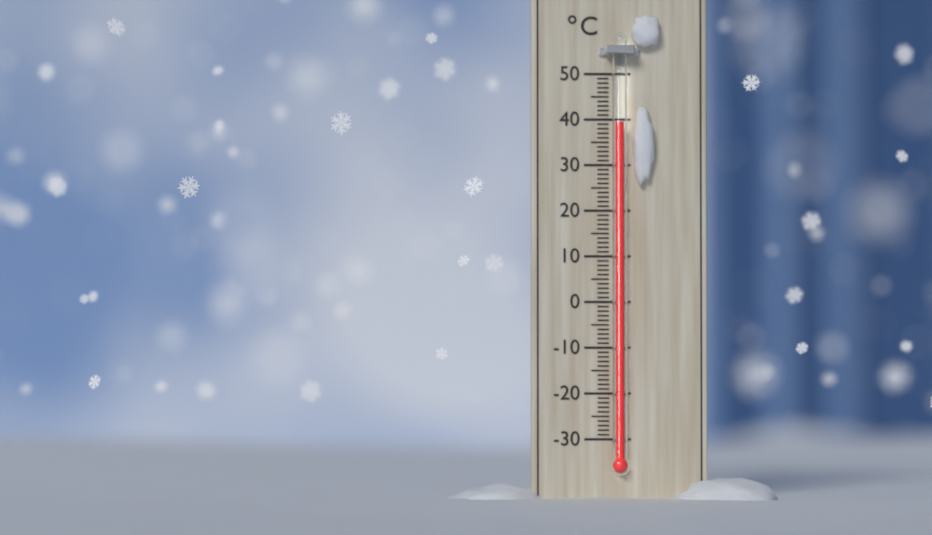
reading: 39 °C
